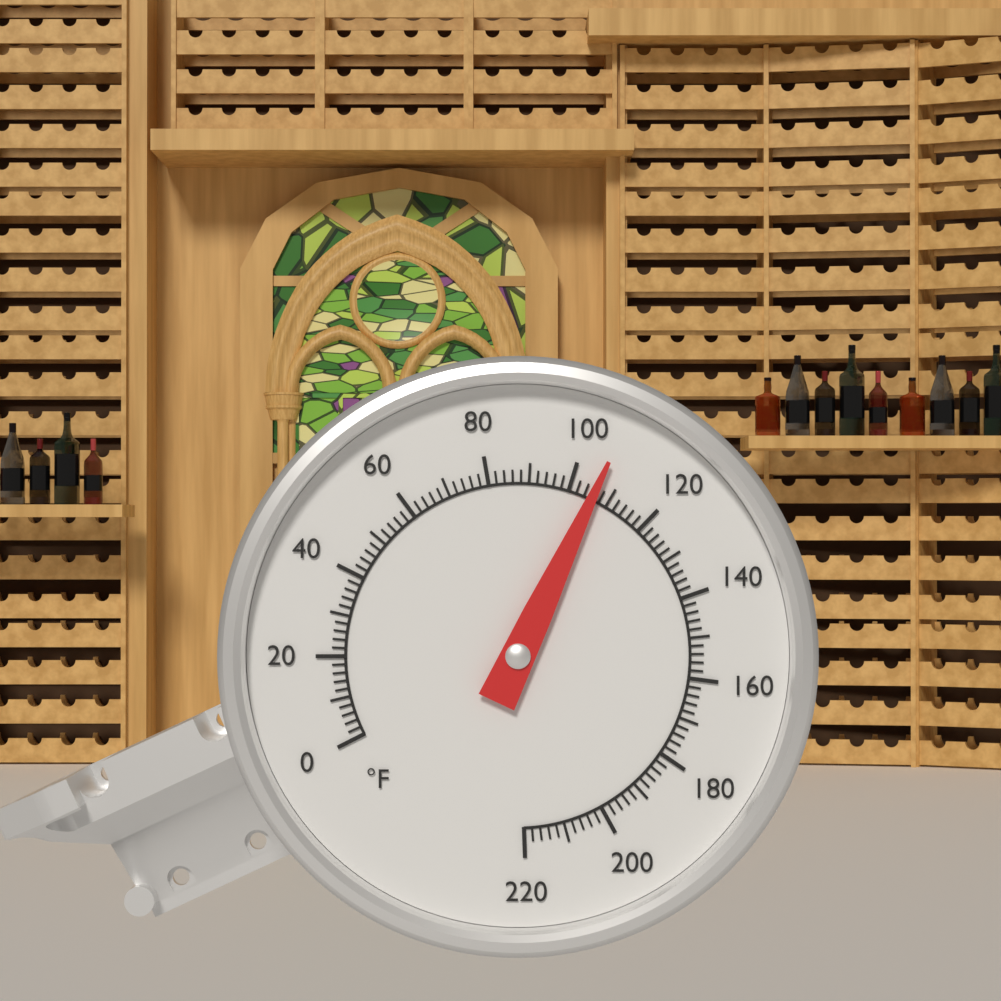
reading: 106 °F
